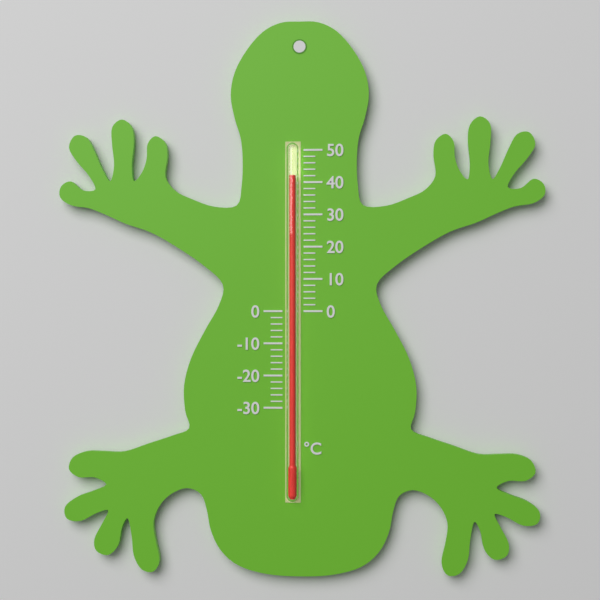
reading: 42 °C
